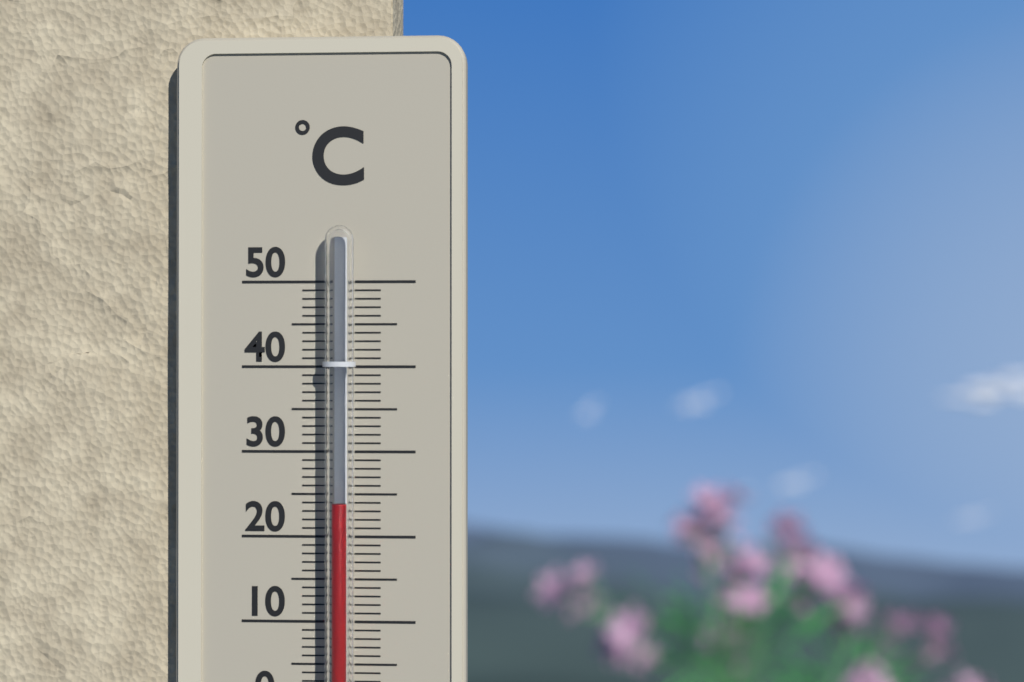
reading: 24 °C
